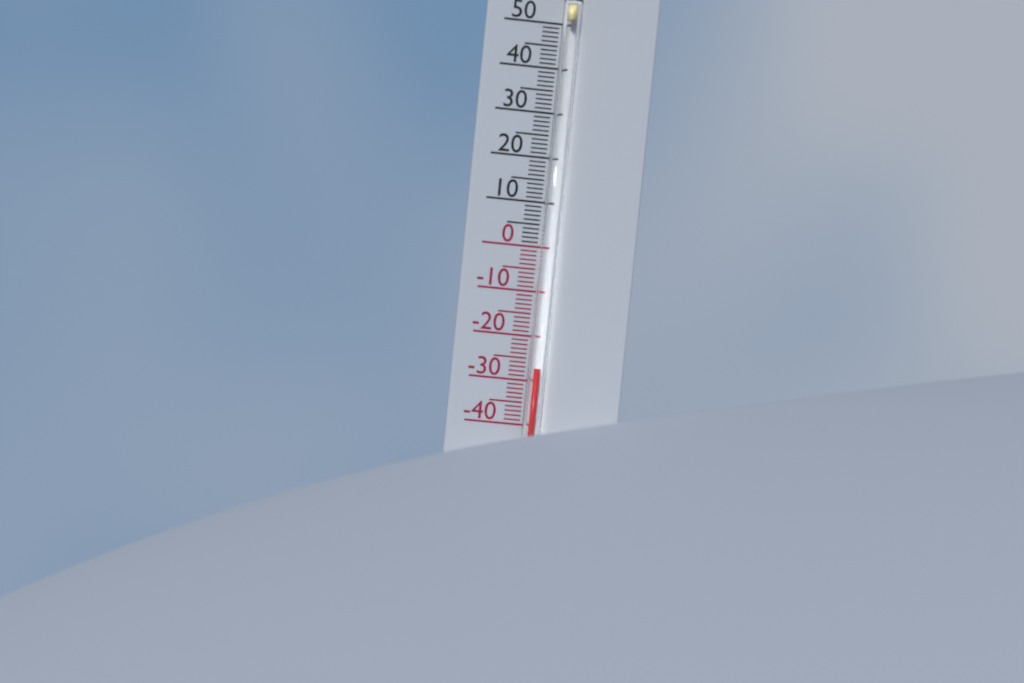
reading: -27 °C
